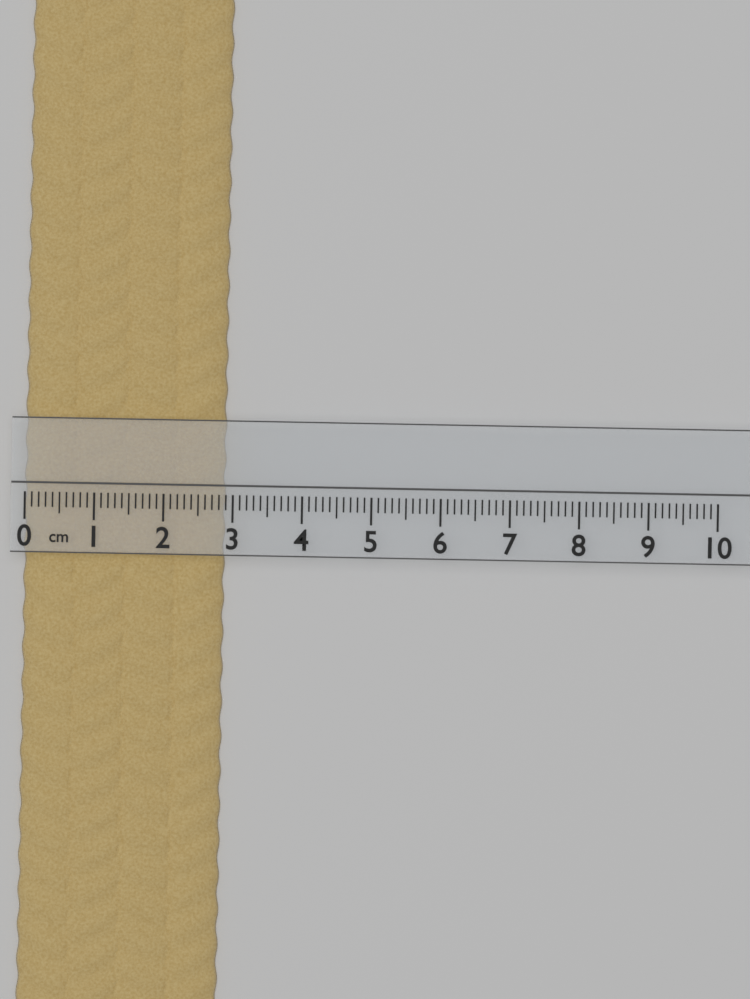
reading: 2.9 cm
